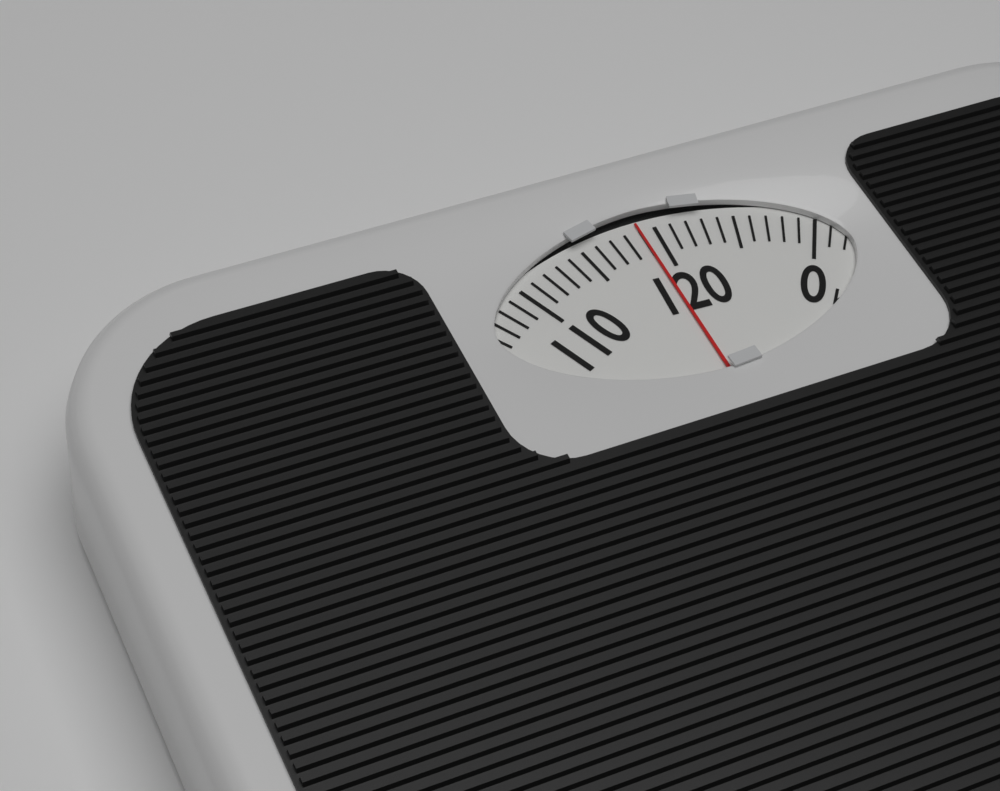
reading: 119 kg
